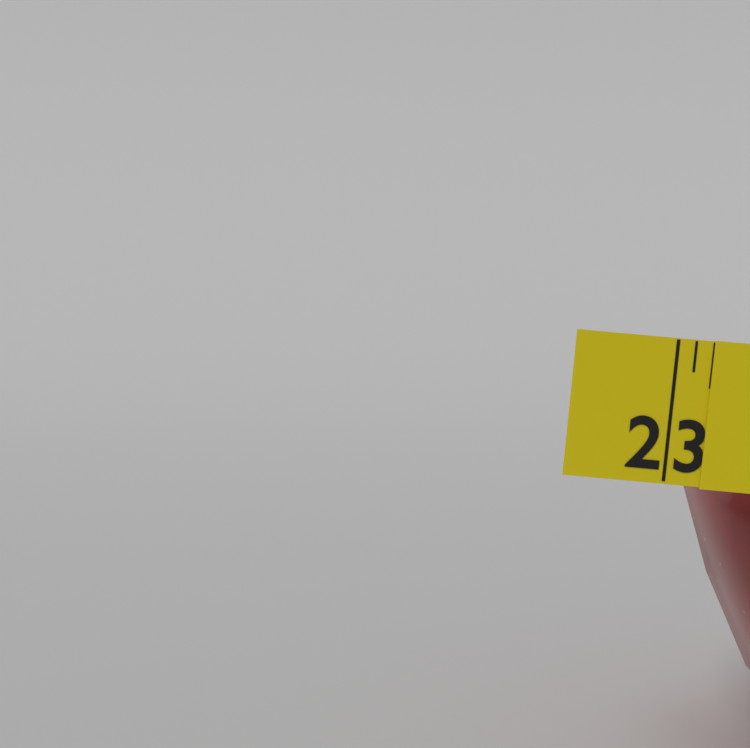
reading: 23.250 in
